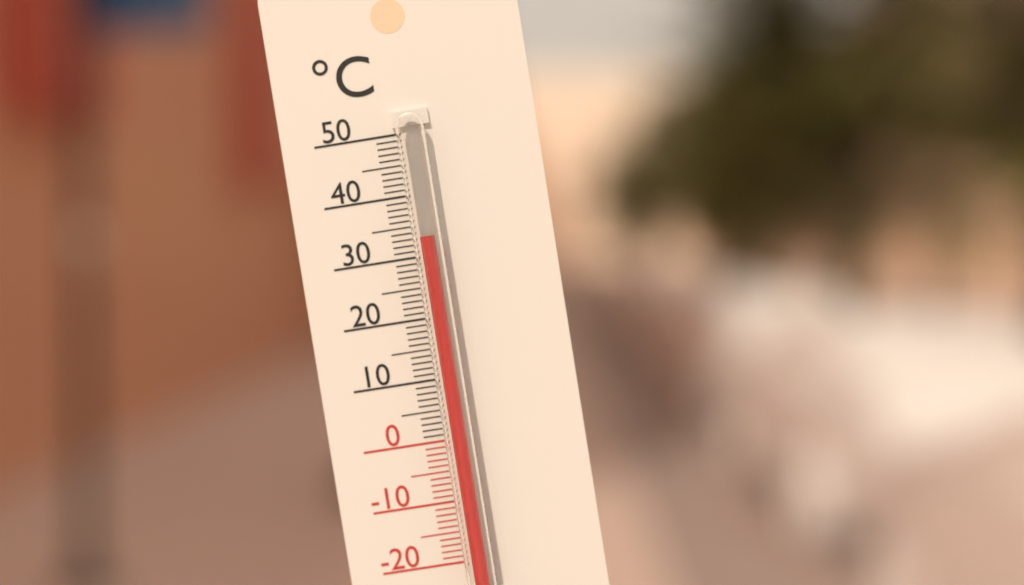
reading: 33 °C
